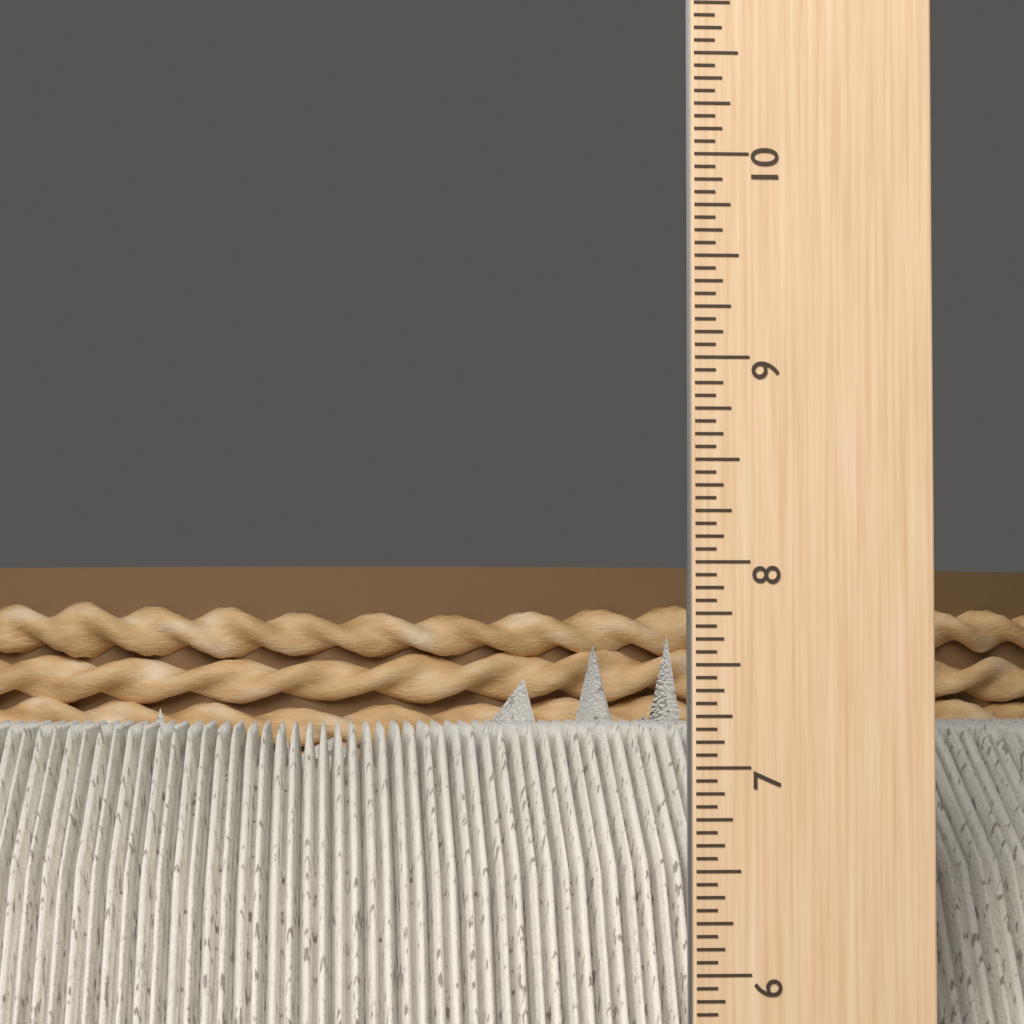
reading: 7.6875 inch
